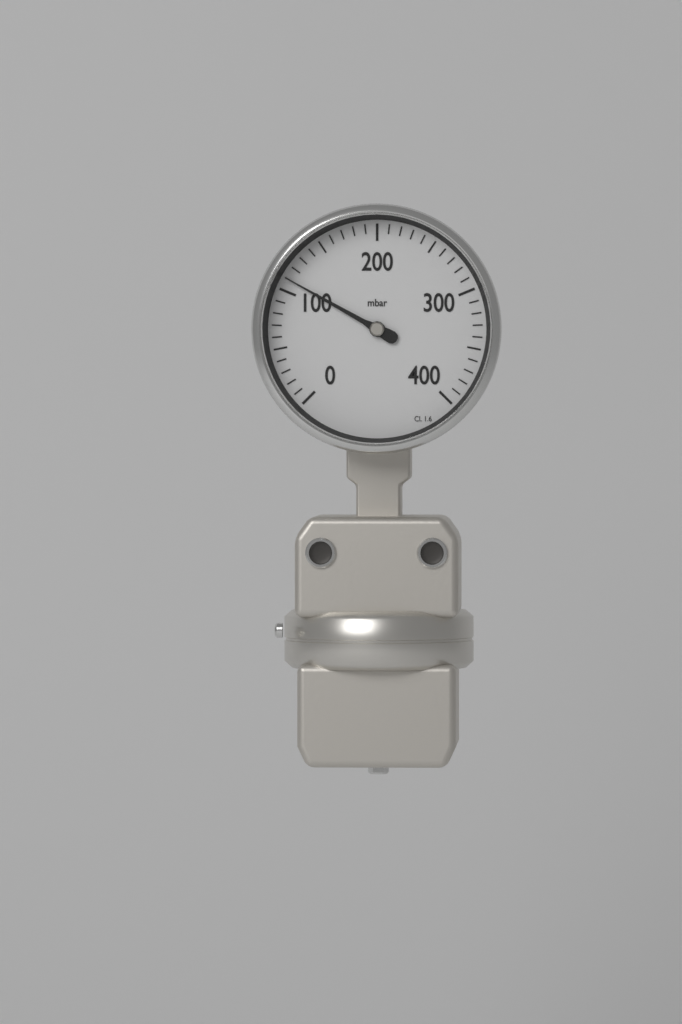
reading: 110 mbar
